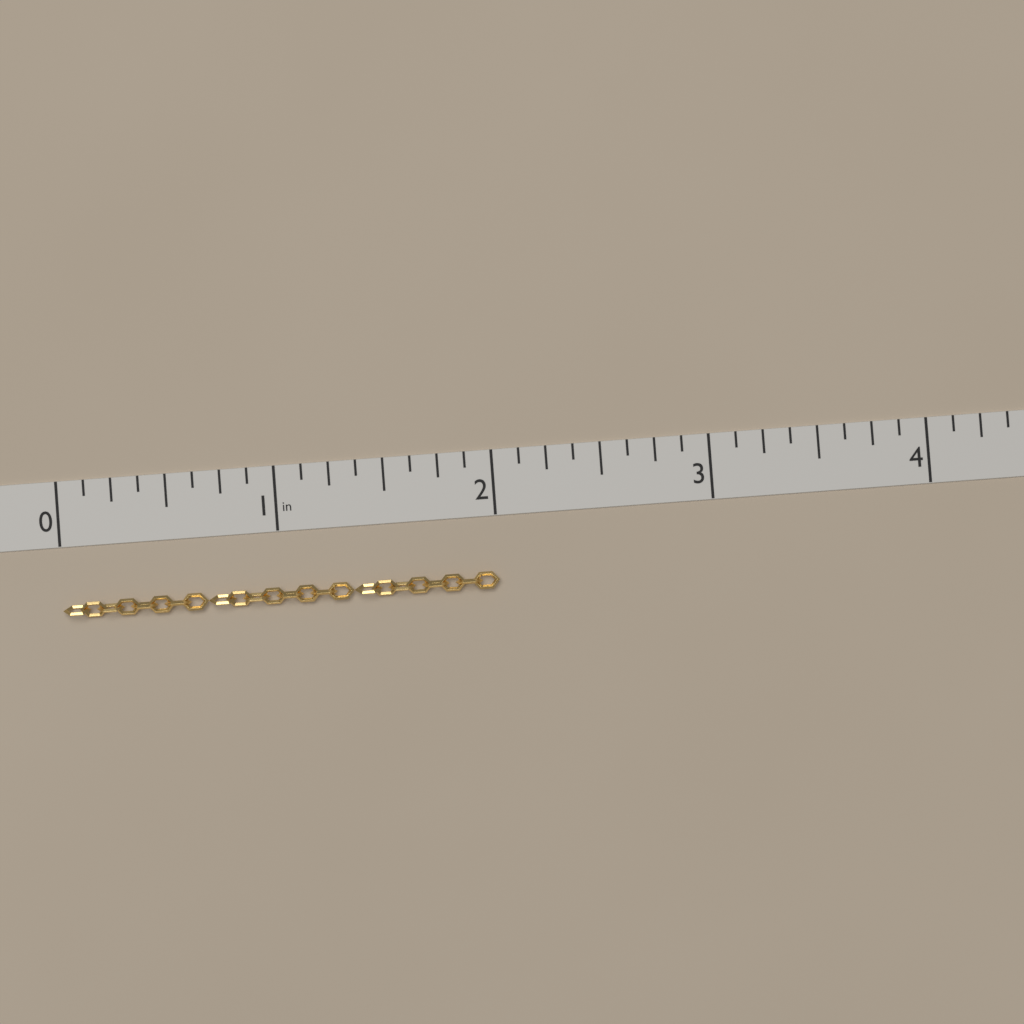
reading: 2.000 in
